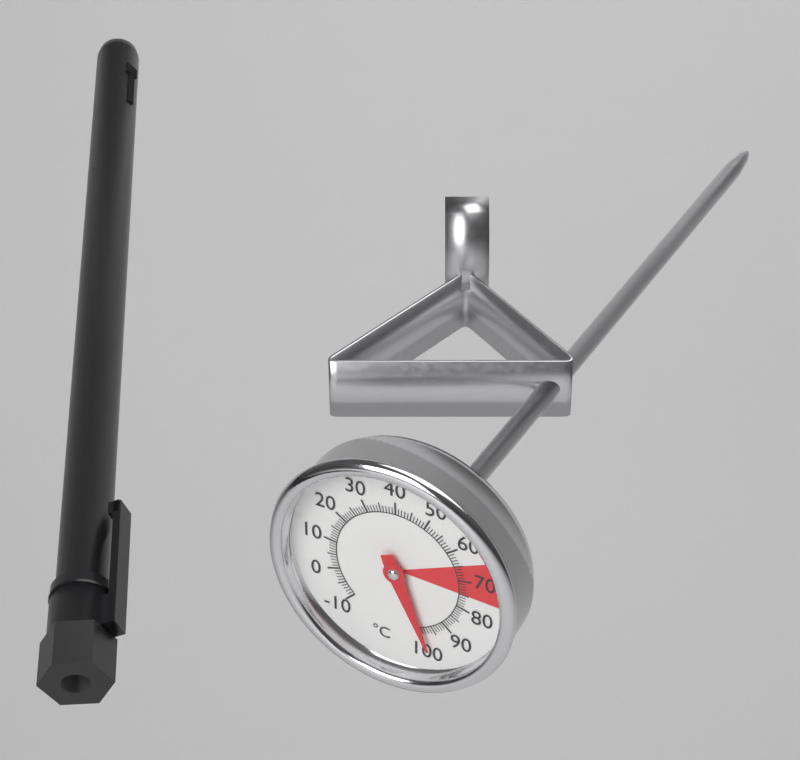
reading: 99 °C
